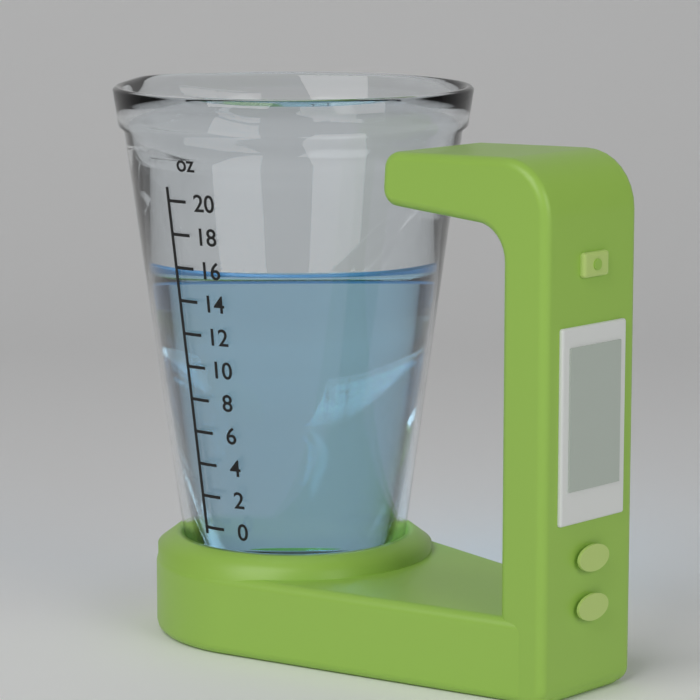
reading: 16 oz
